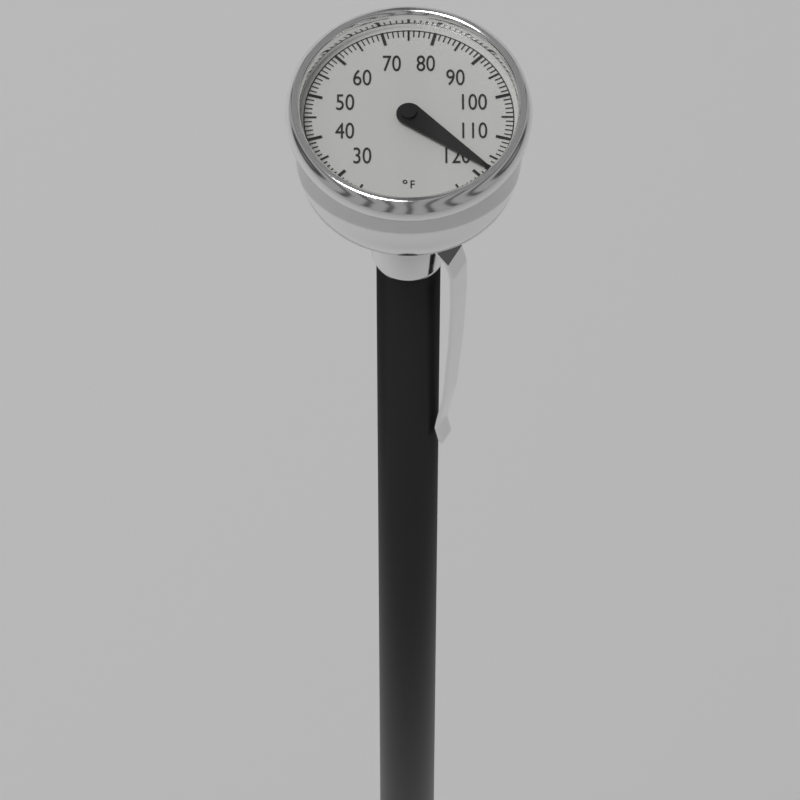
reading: 118 °F
